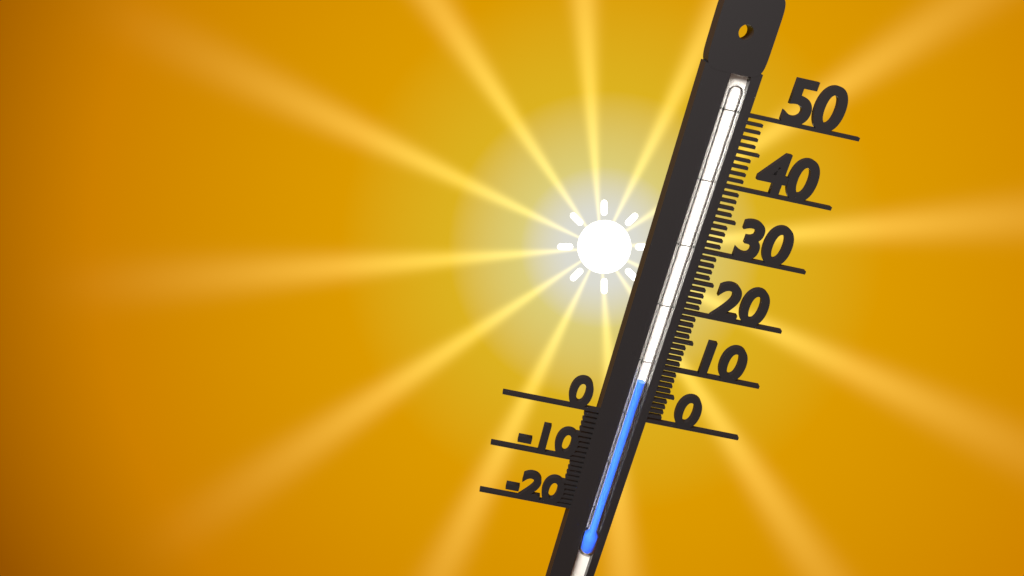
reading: 7 (no unit)
